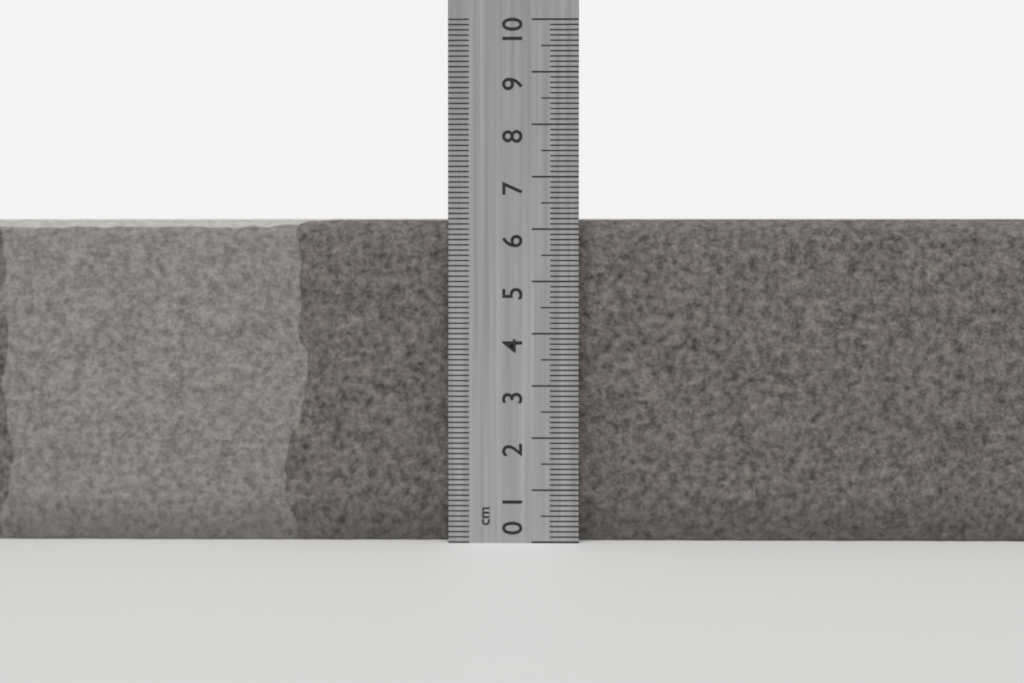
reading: 6.2 cm
